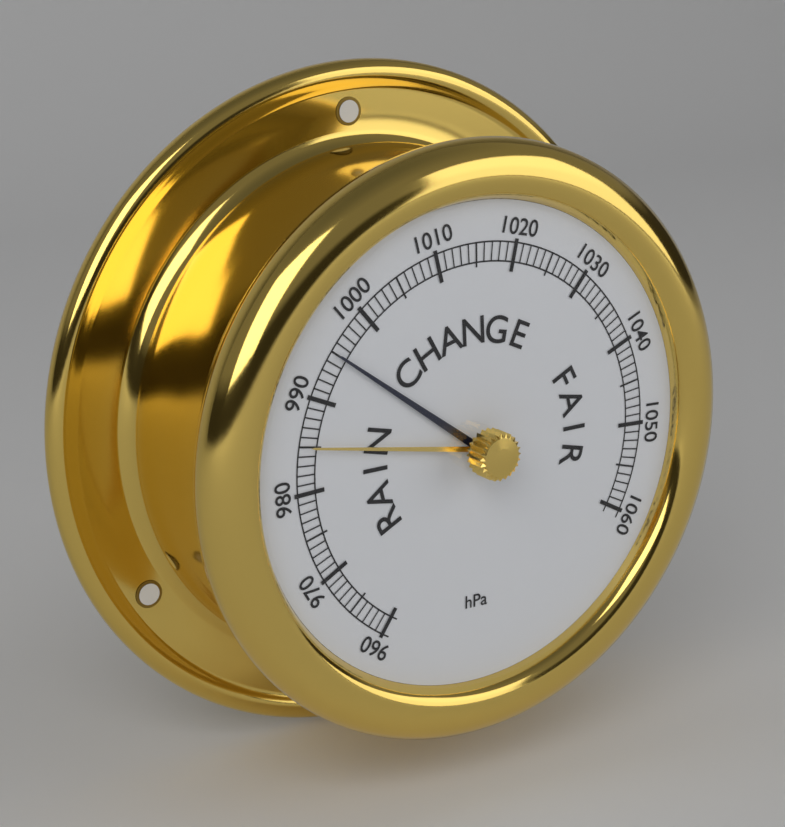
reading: 995 hPa
